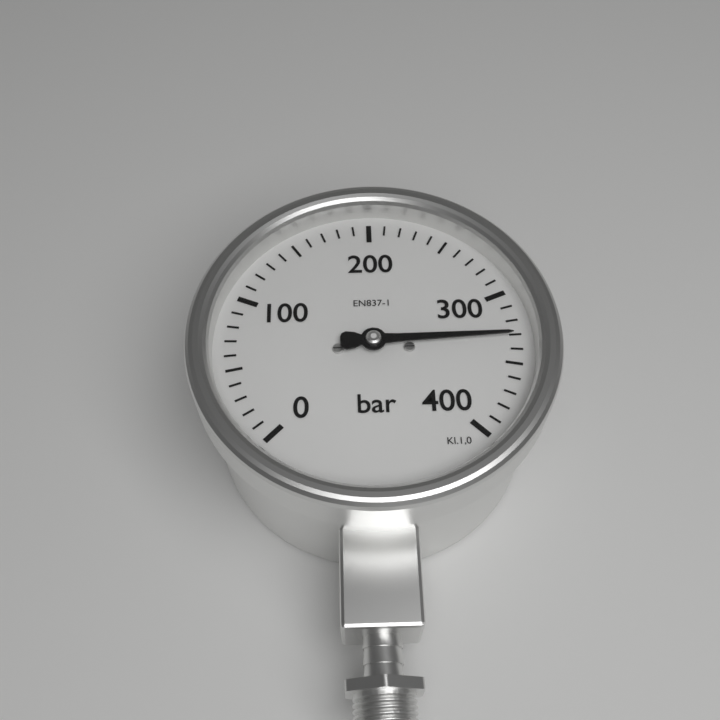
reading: 330 bar
